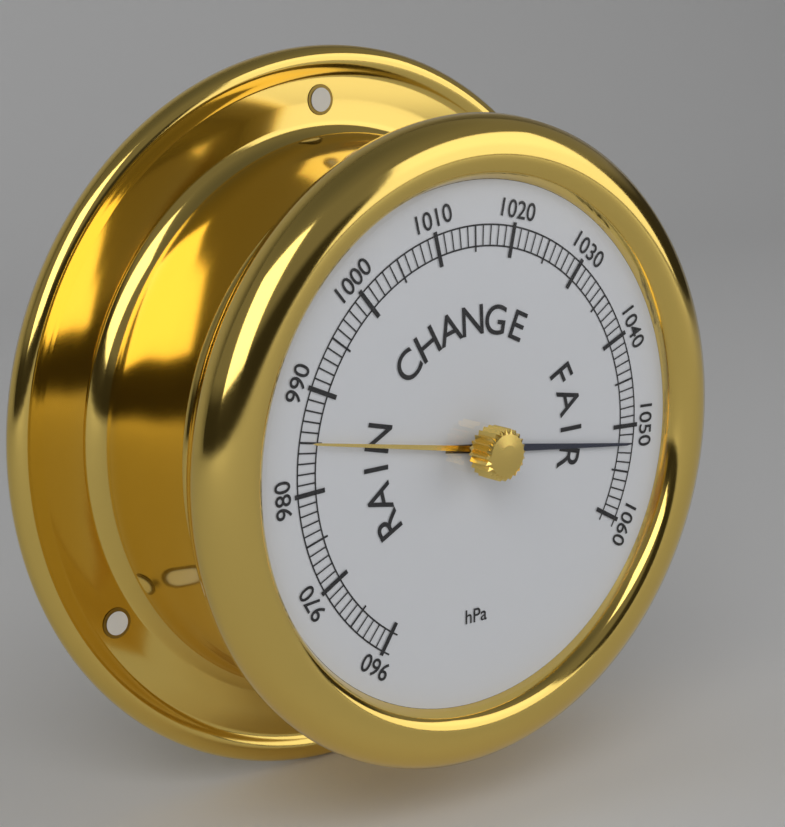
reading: 1052 hPa
